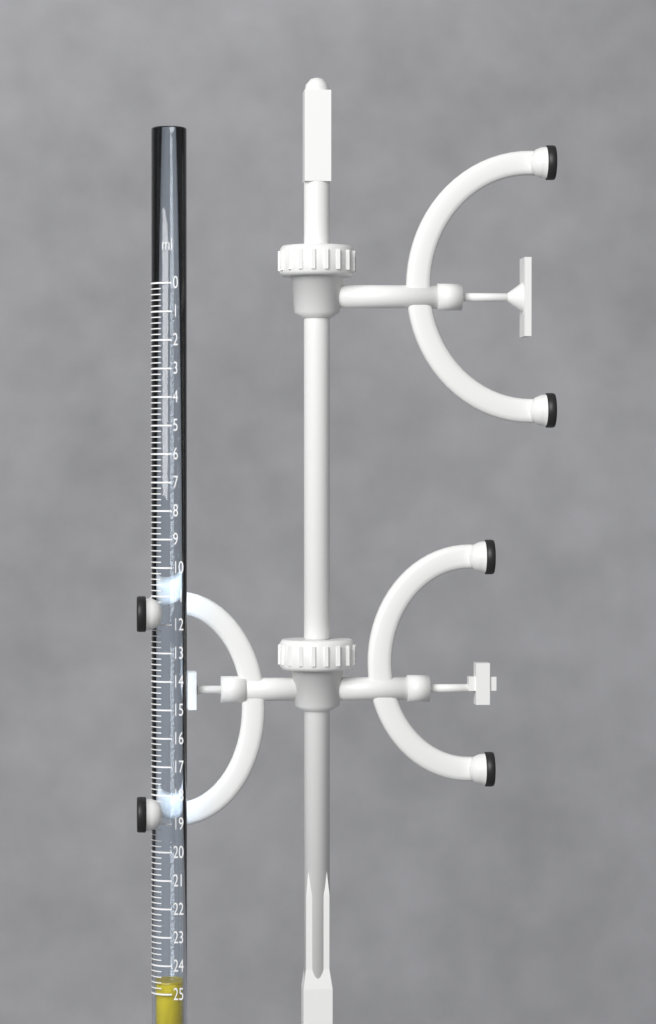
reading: 24.6 ml
